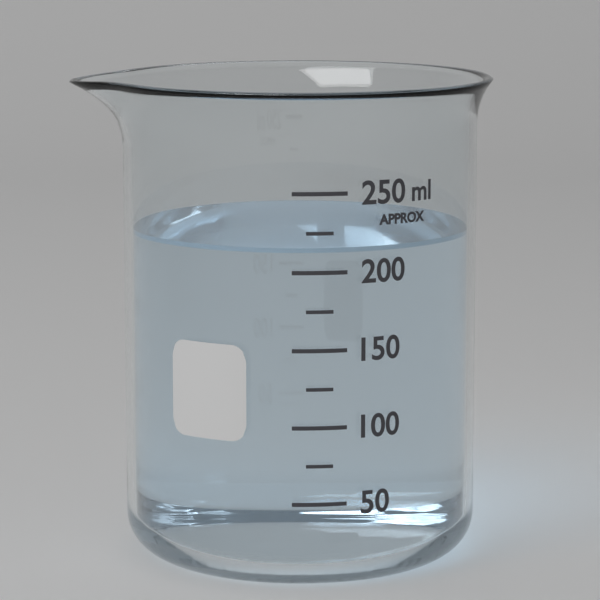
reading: 215 ml
